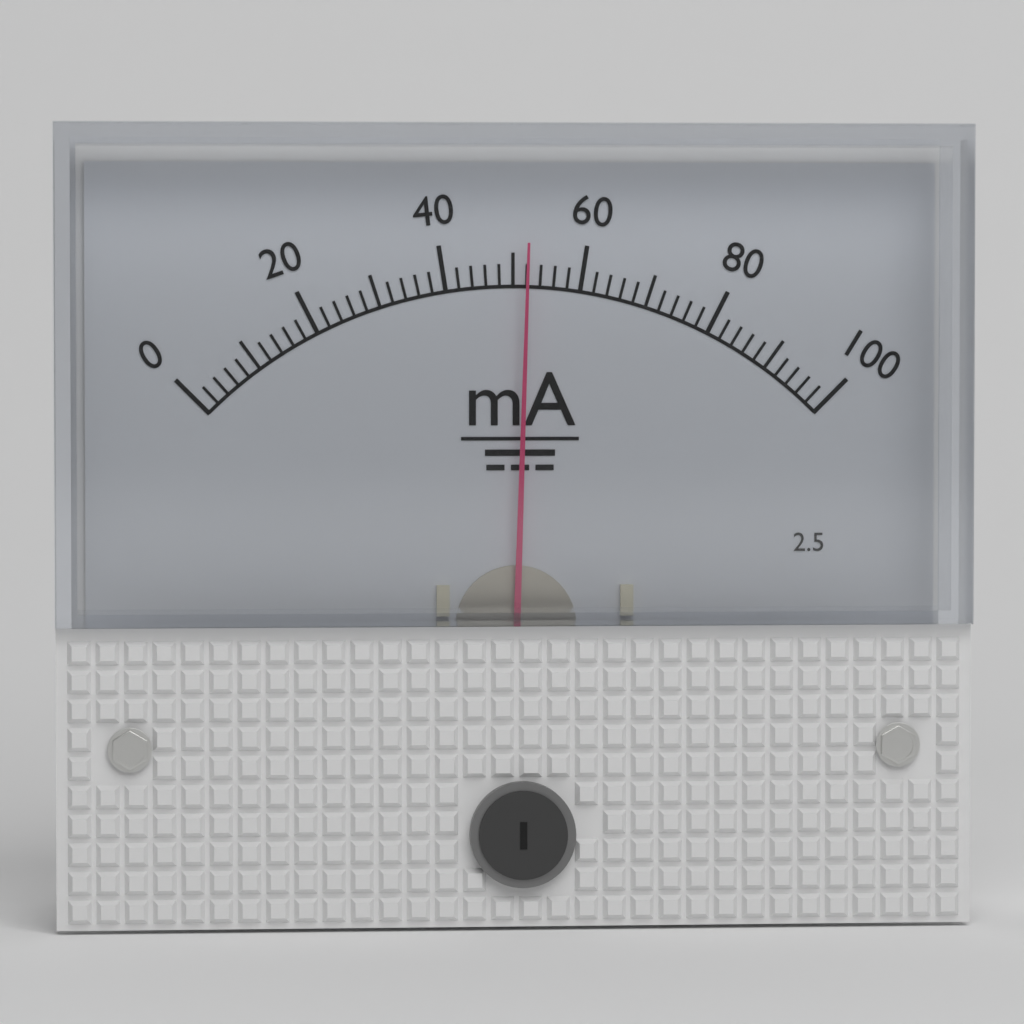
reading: 52 mA
